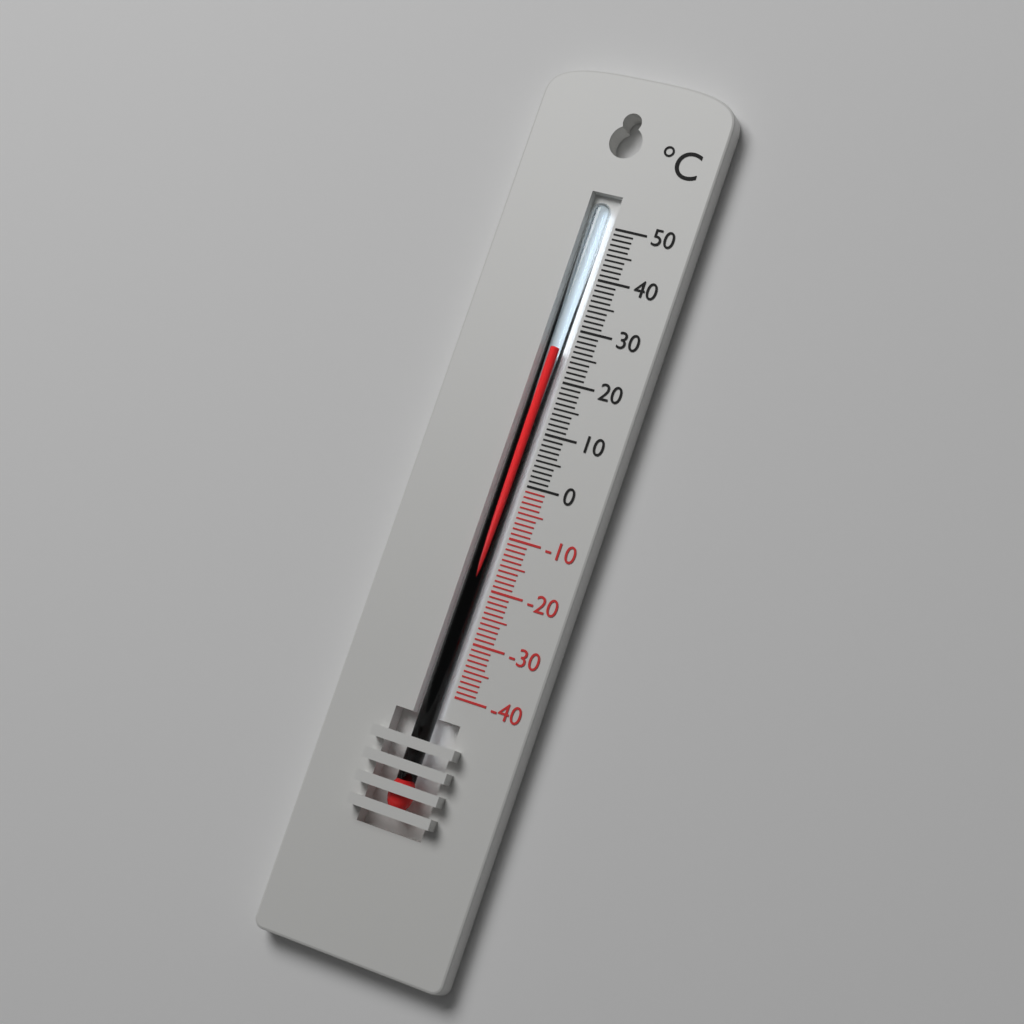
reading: 26 °C
